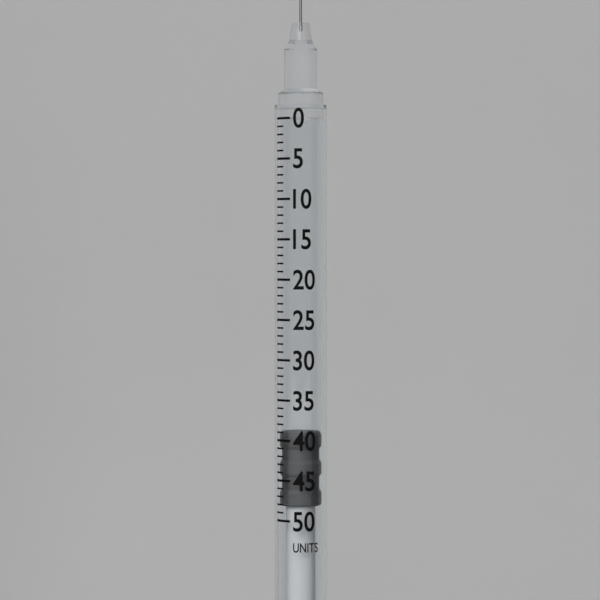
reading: 39 units
